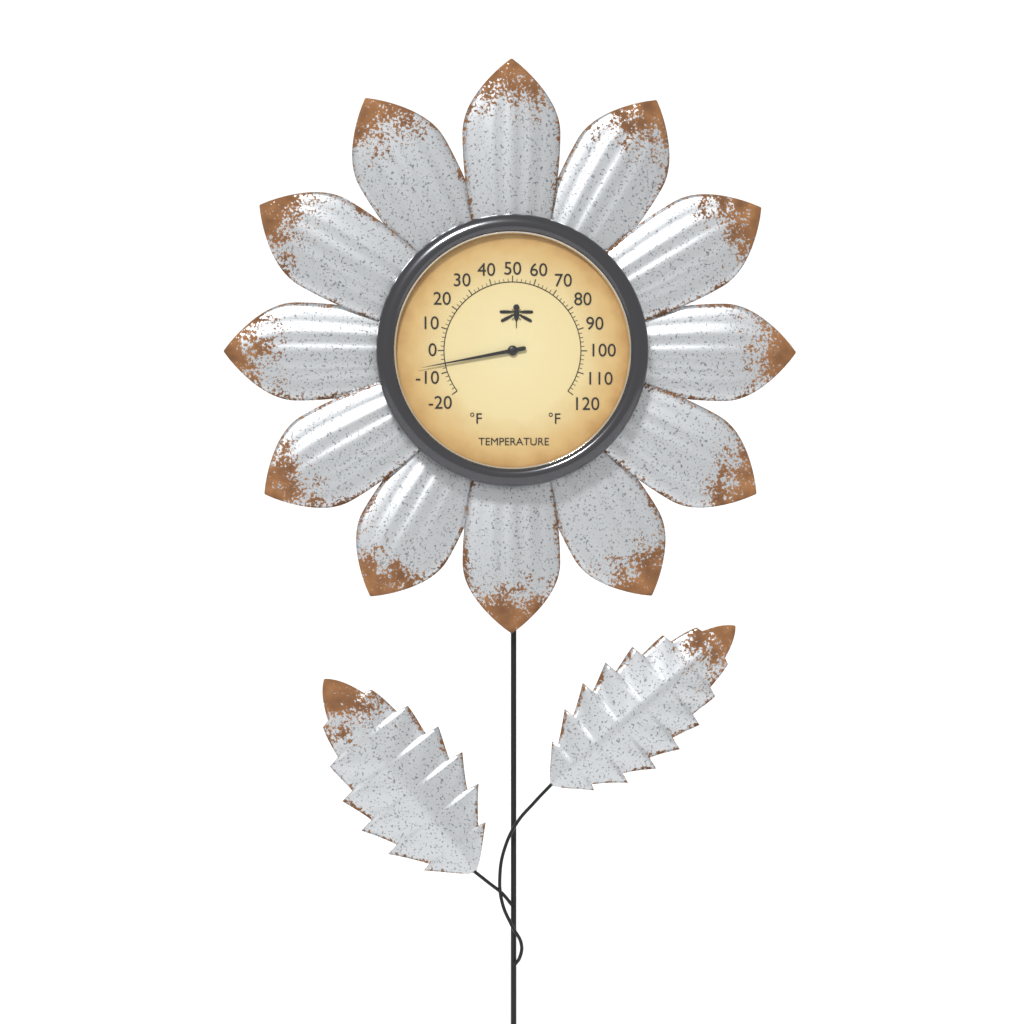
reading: -6 °F
